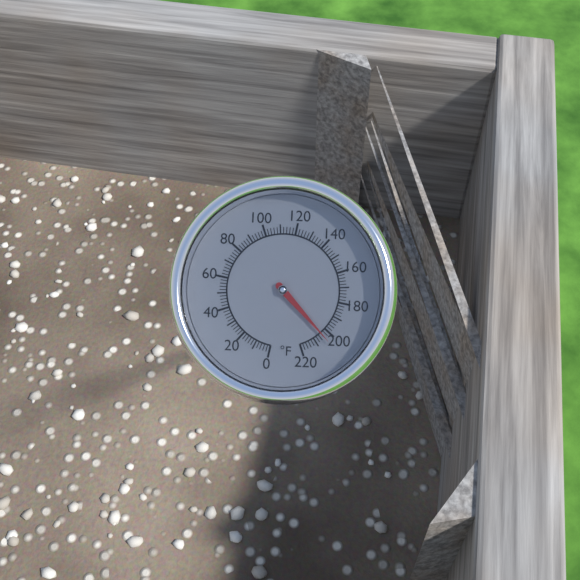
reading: 204 °F
